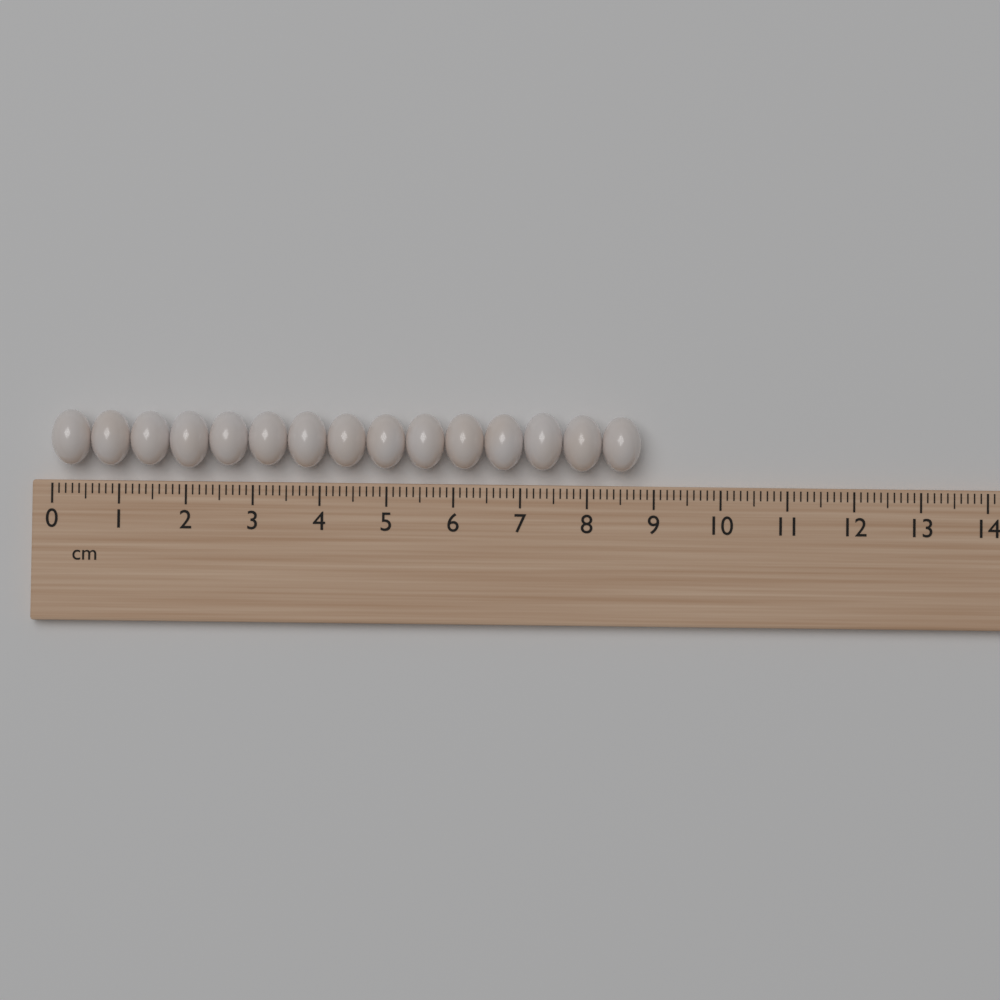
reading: 8.8 cm
